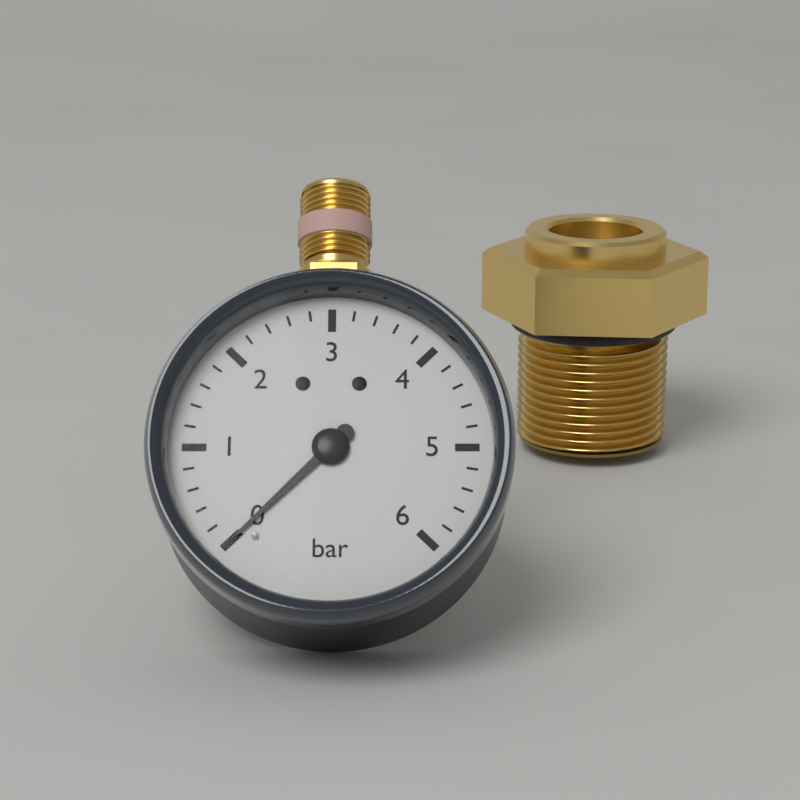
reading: 0.0 bar
